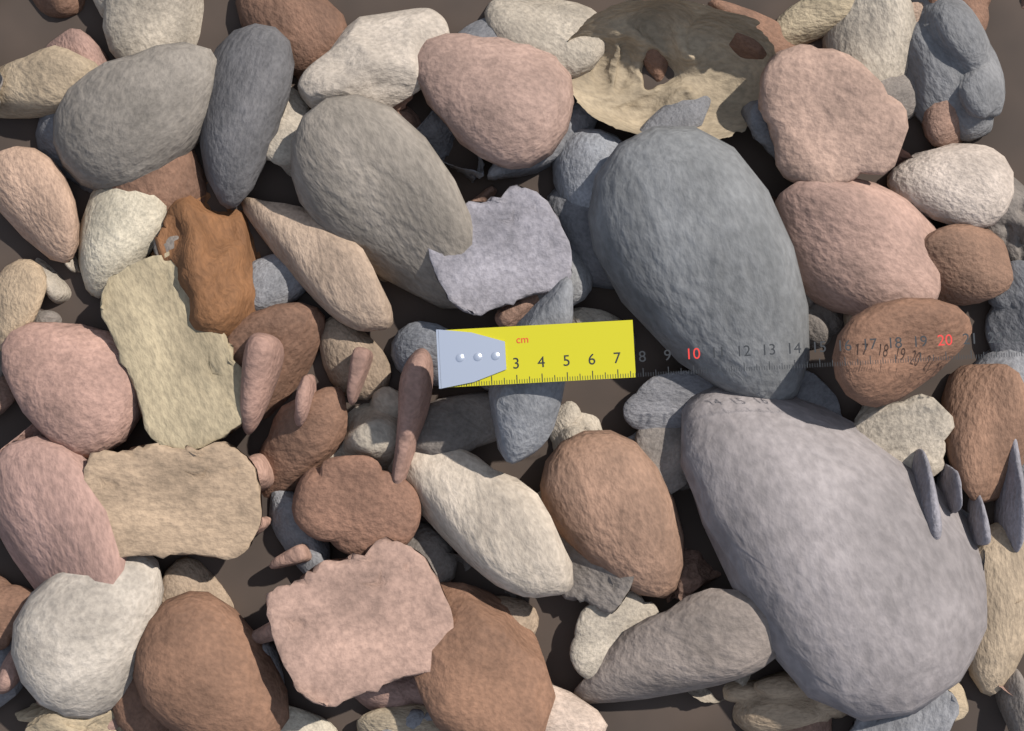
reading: 7.7 cm
